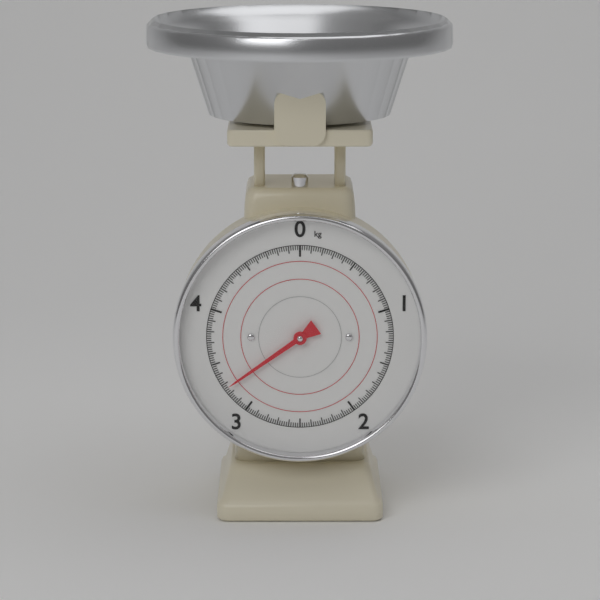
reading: 3.26 kg
